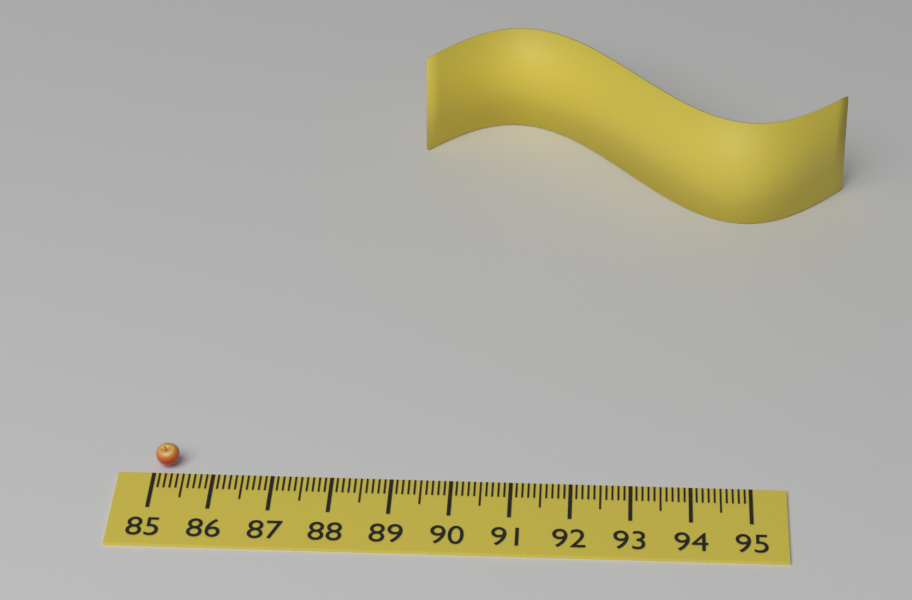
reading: 85.4 (no unit)
